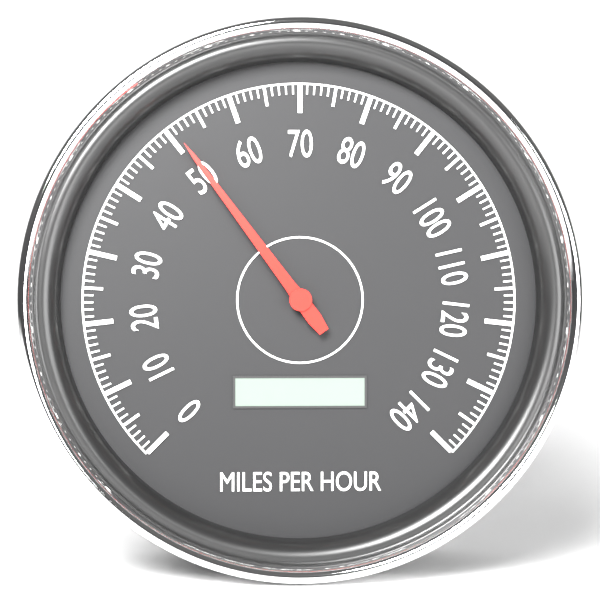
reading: 51 mph
